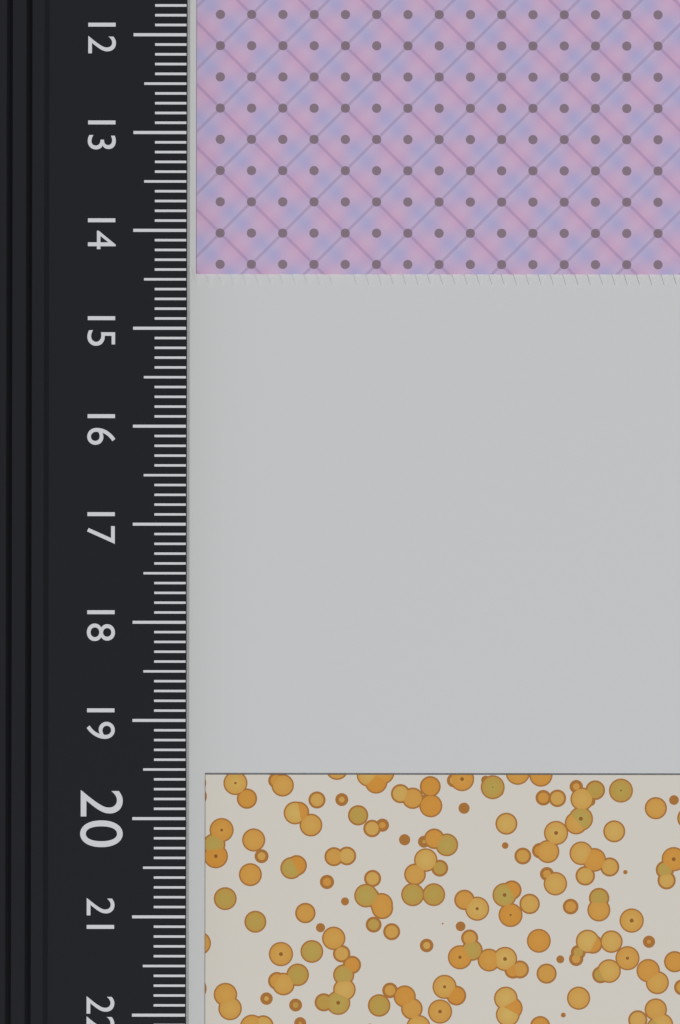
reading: 14.4 cm
